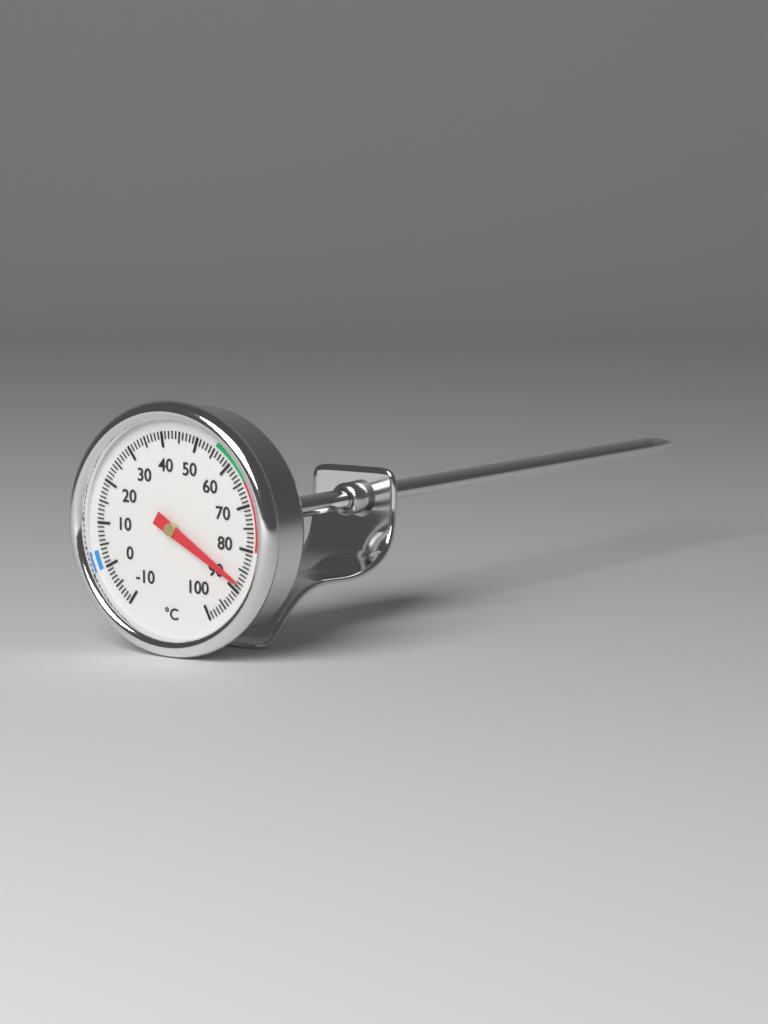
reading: 88 °C
